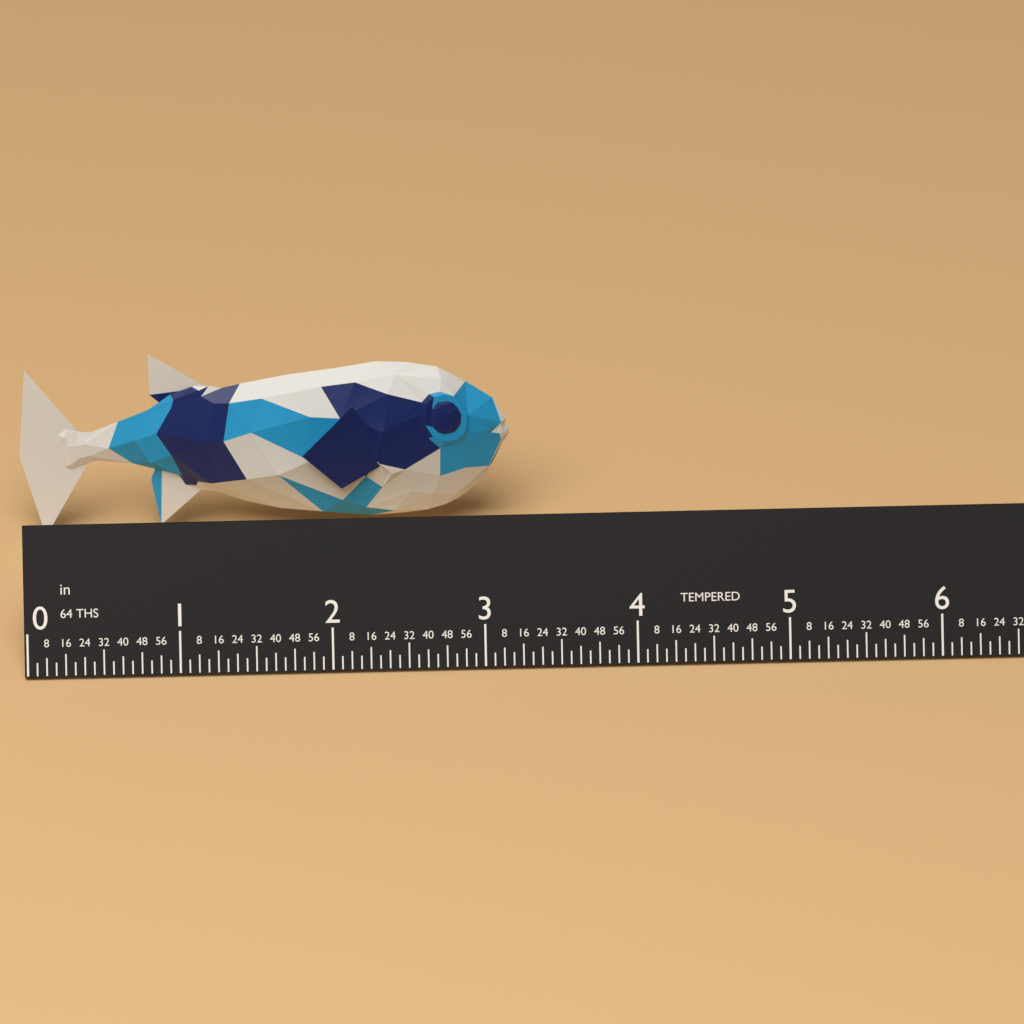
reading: 3.2500 in
